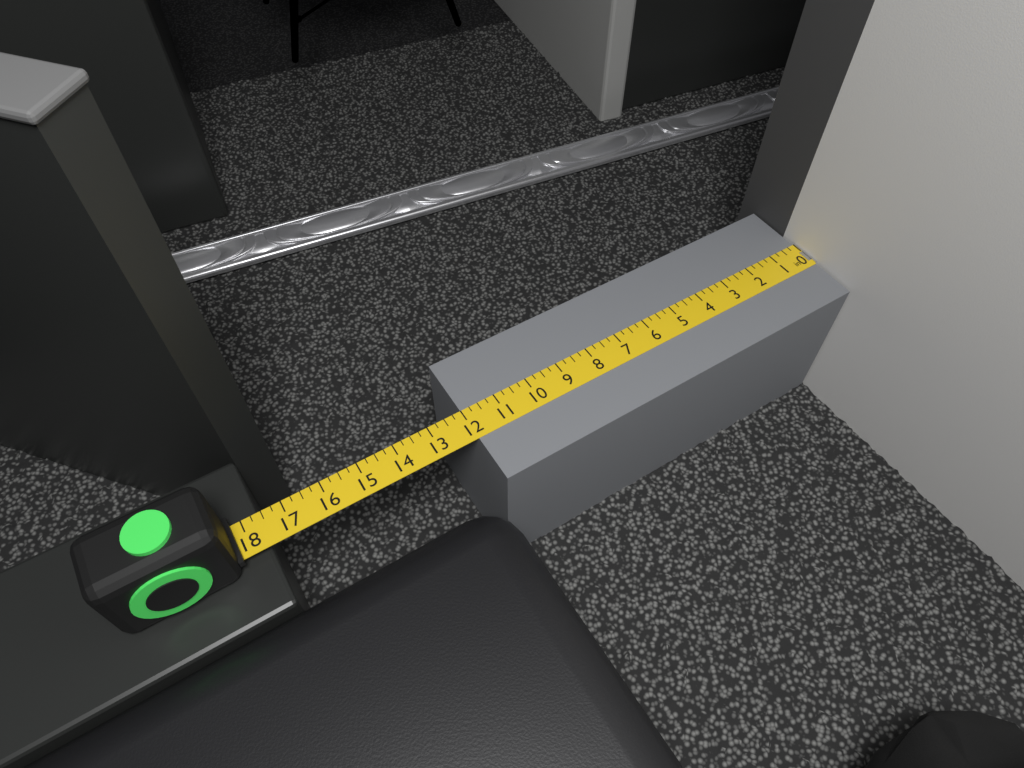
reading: 12.00 in
